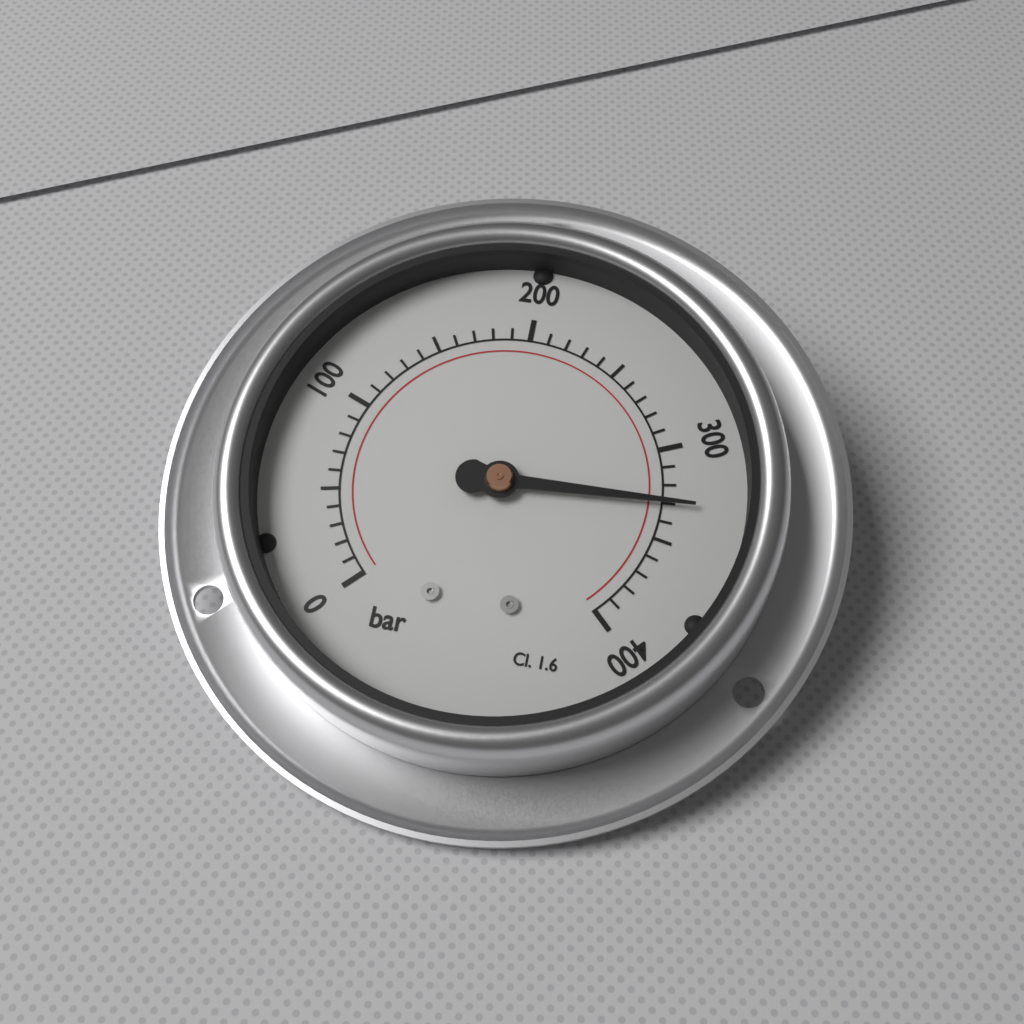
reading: 330 bar
